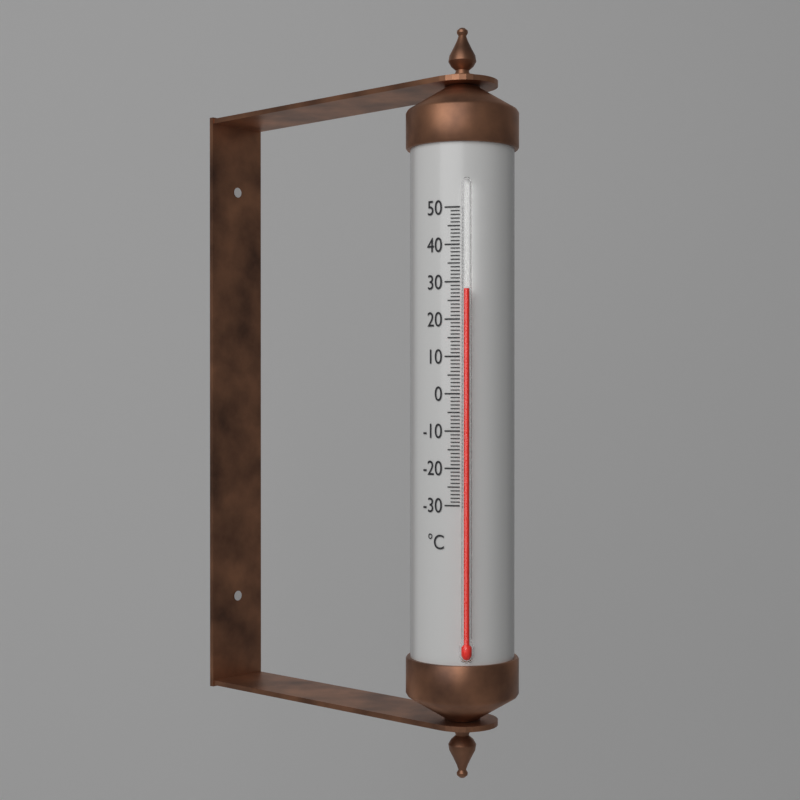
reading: 28 °C
